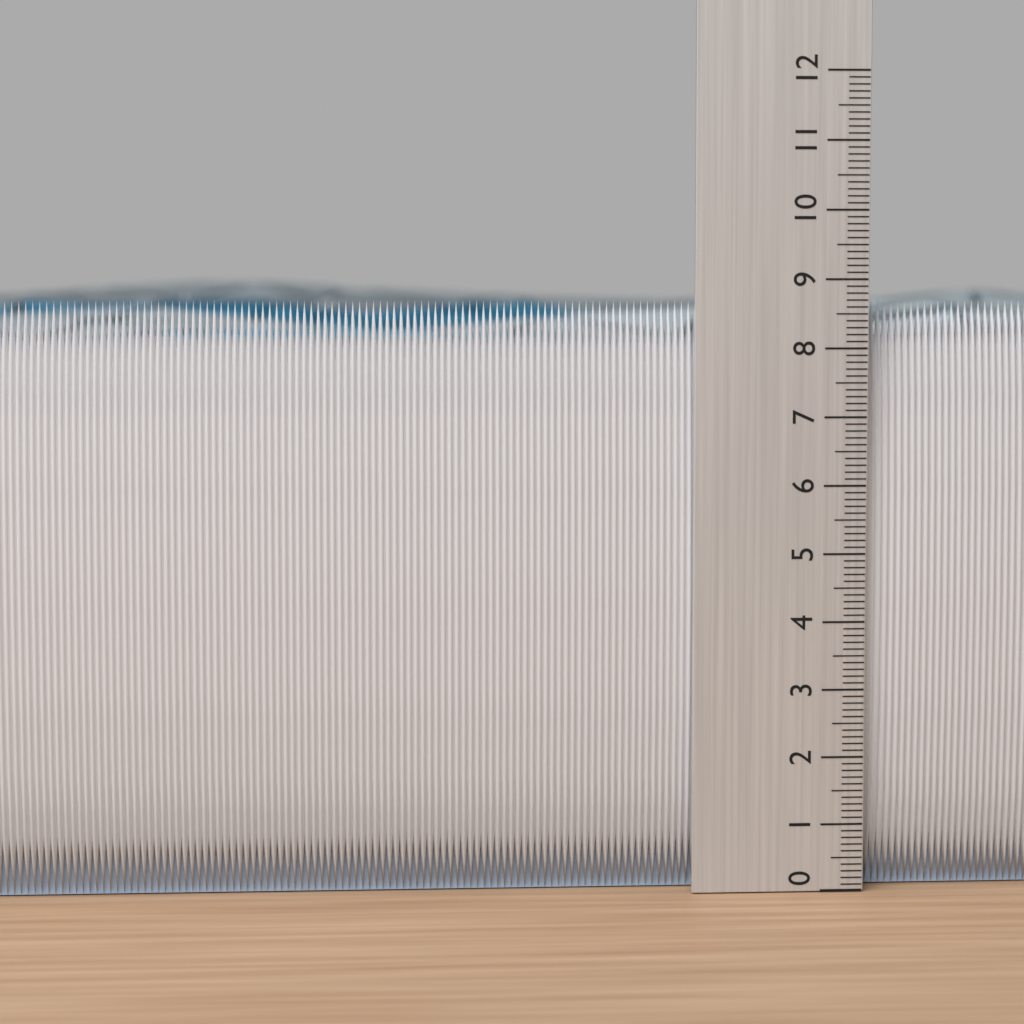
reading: 8.7 (no unit)
